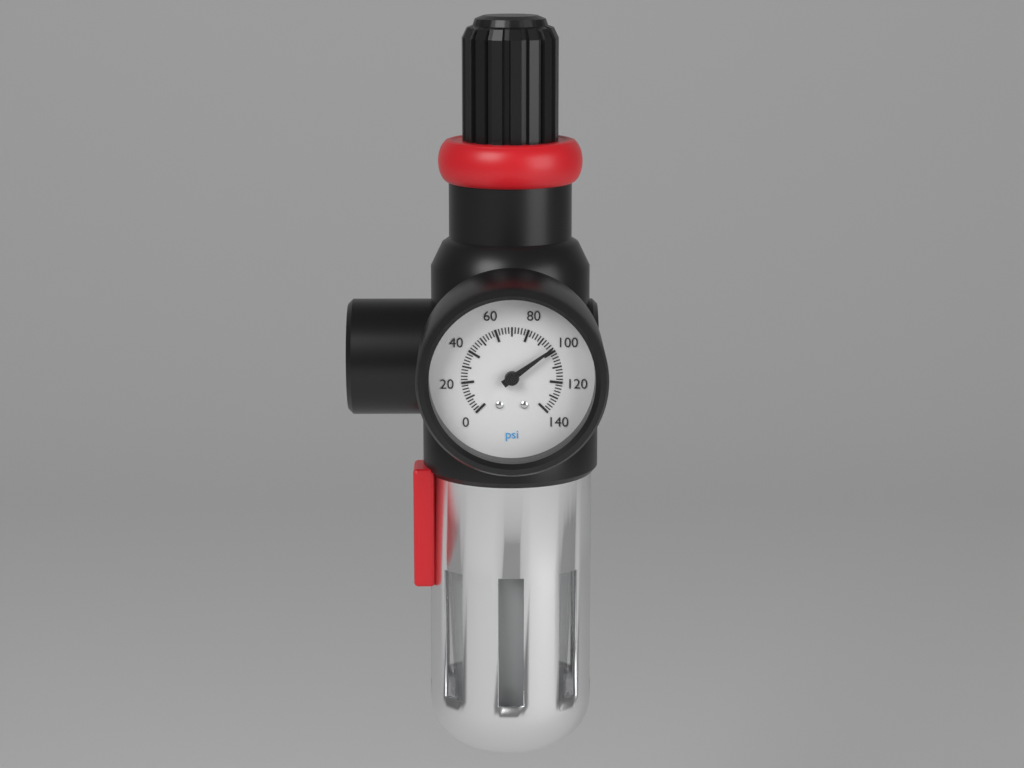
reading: 98 psi
